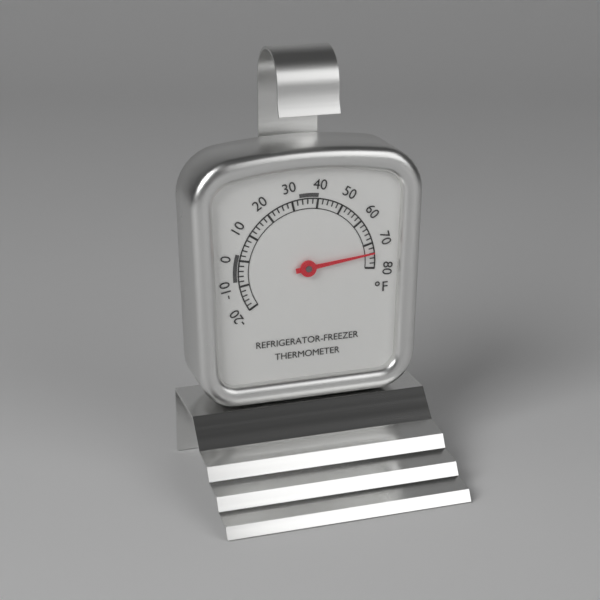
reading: 74 °F
